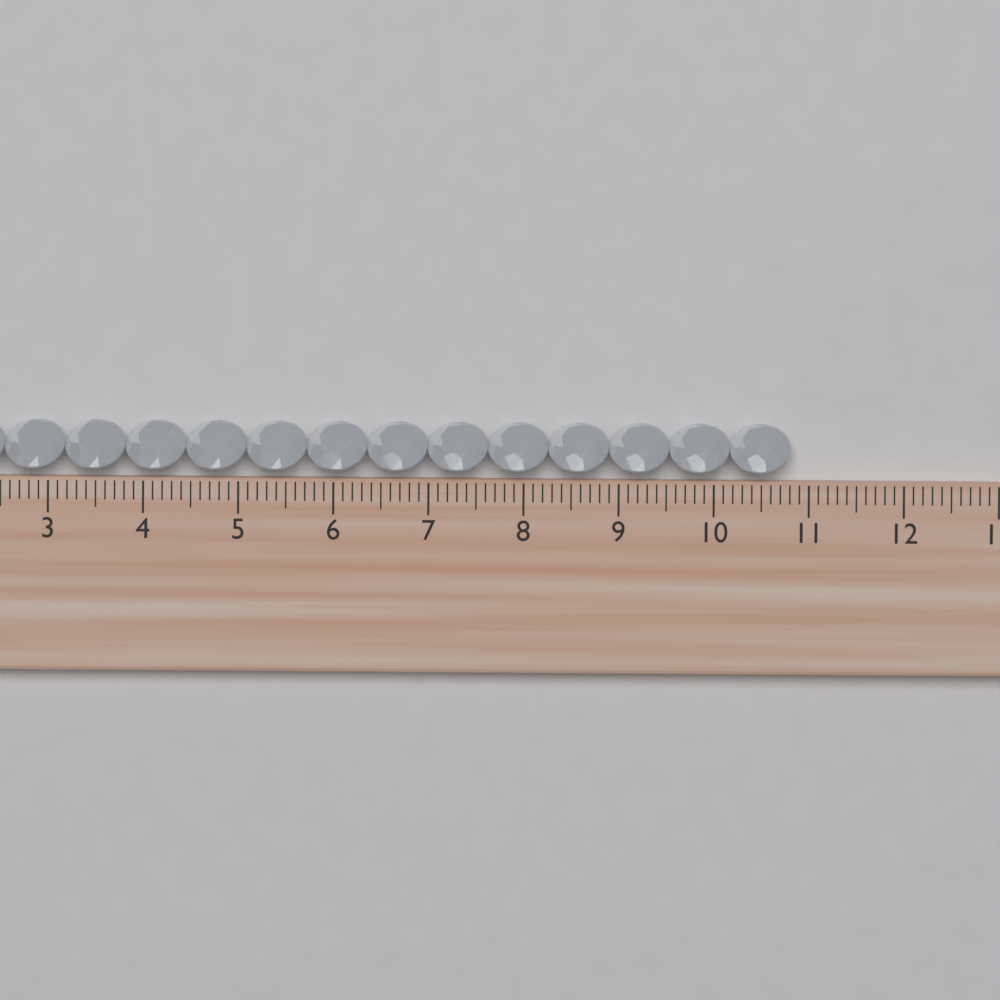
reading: 10.8 cm
